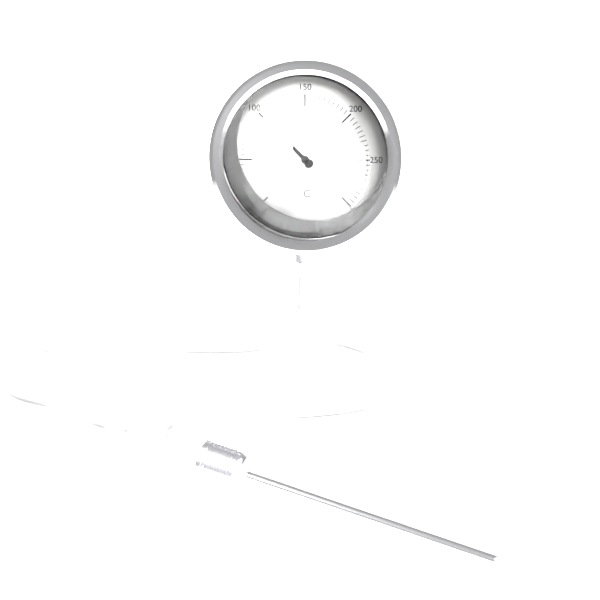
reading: 100 °C
